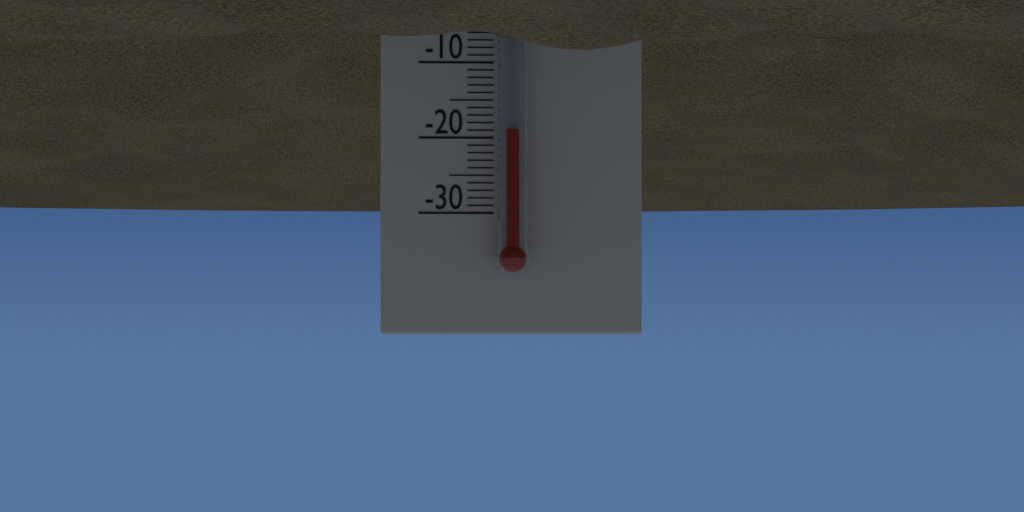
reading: -19 °C
